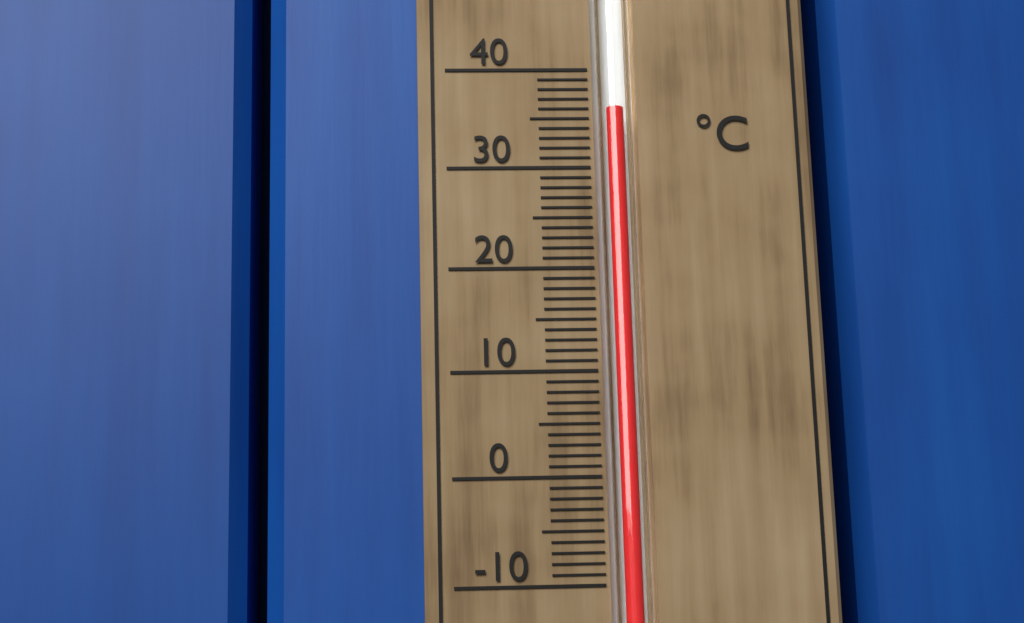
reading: 36 °C
